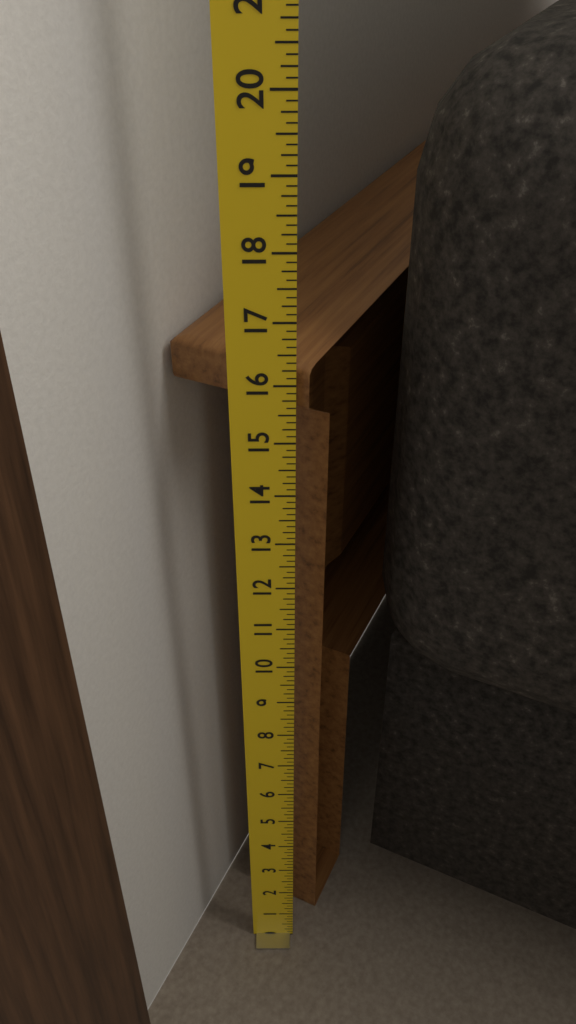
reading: 16.250 in
